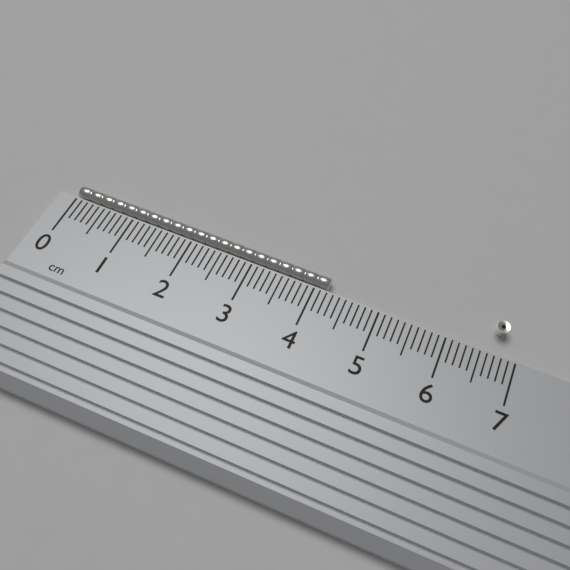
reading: 4.2 cm
